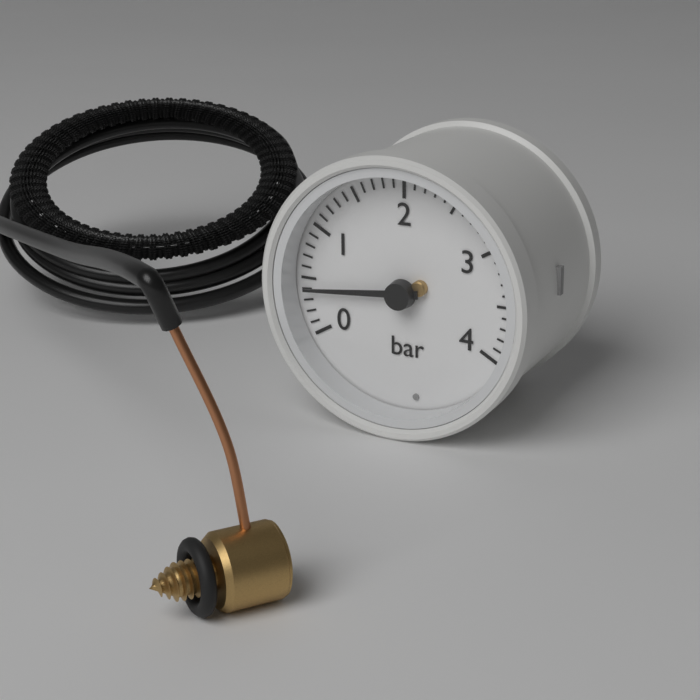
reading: 0.4 bar
